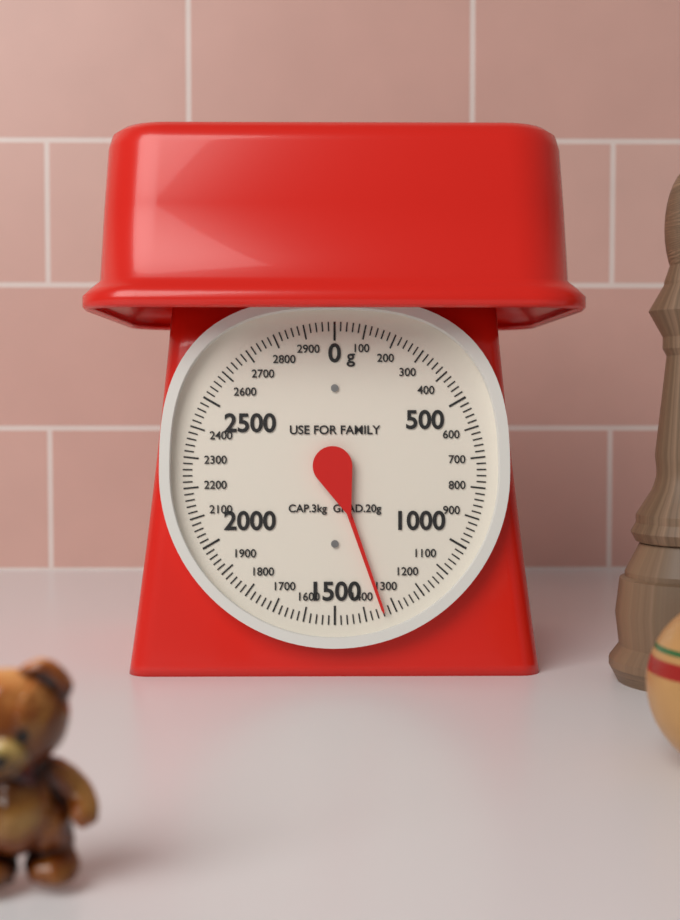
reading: 1340 g
